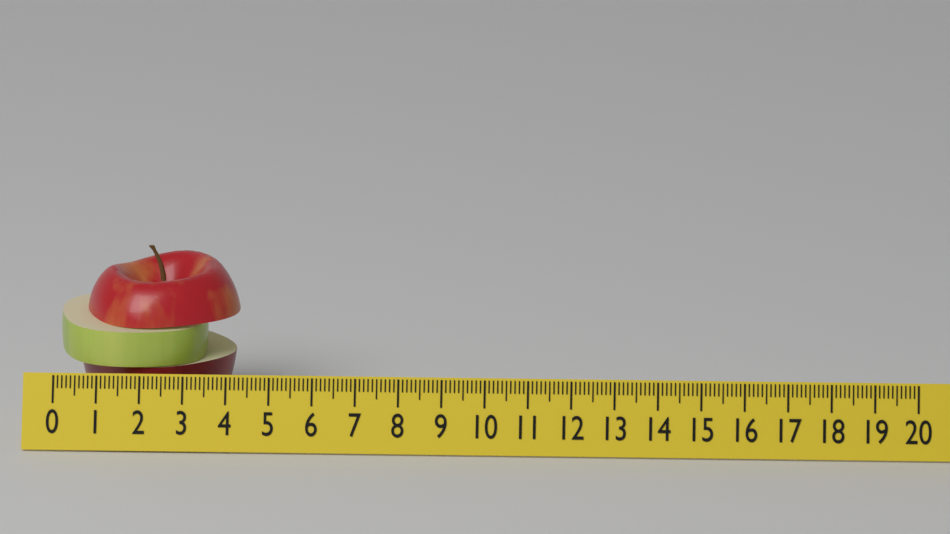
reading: 4.2 (no unit)
